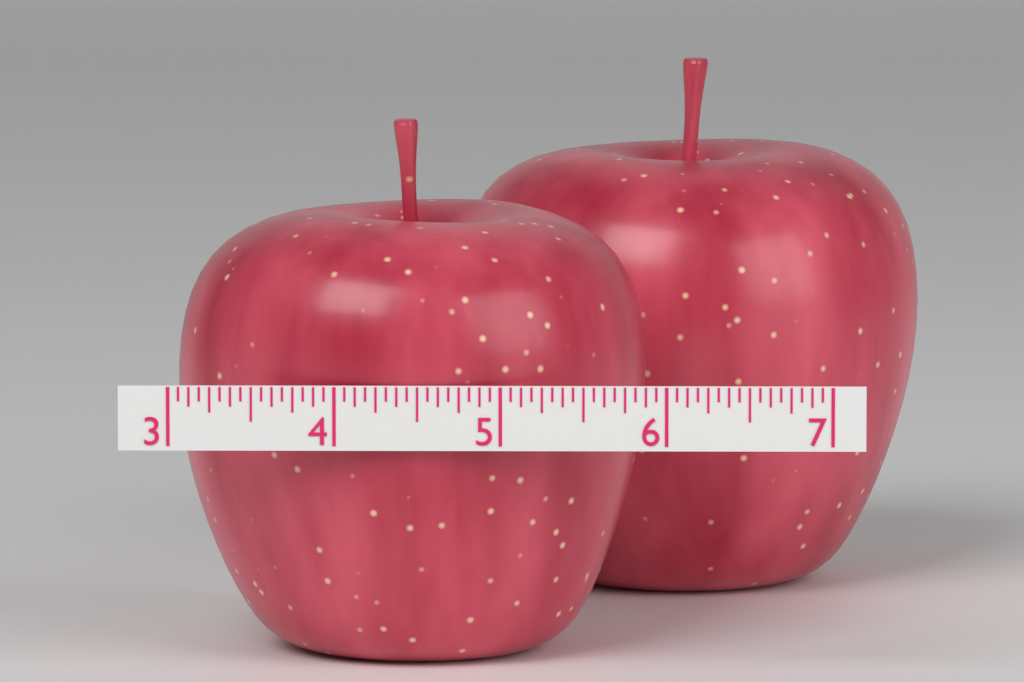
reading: 5.8750 (no unit)
